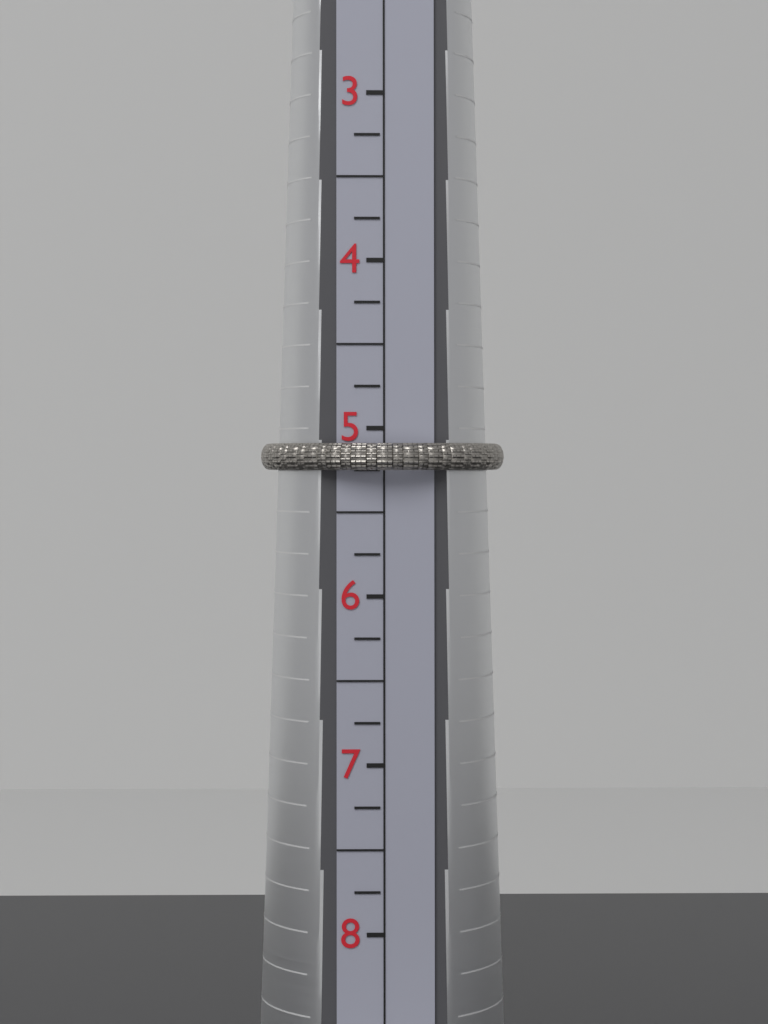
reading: 5.25 (no unit)
